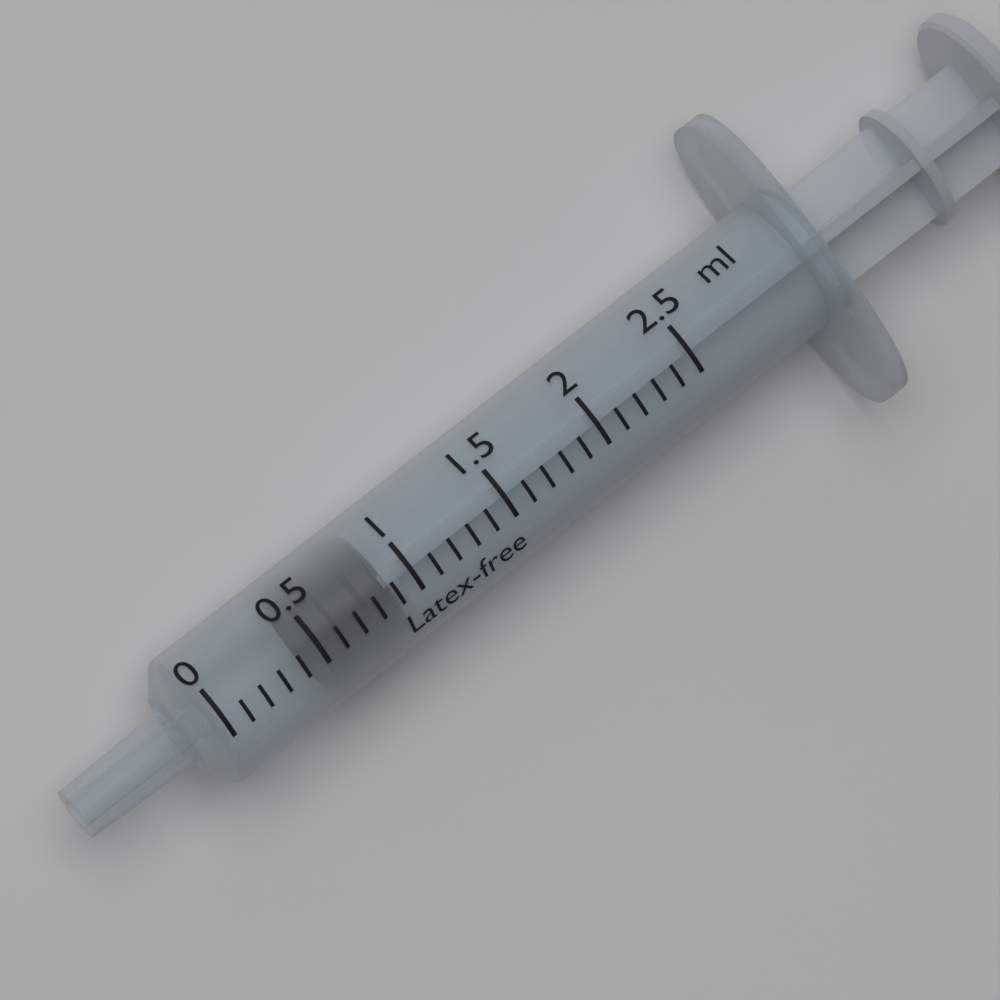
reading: 0.5 ml
